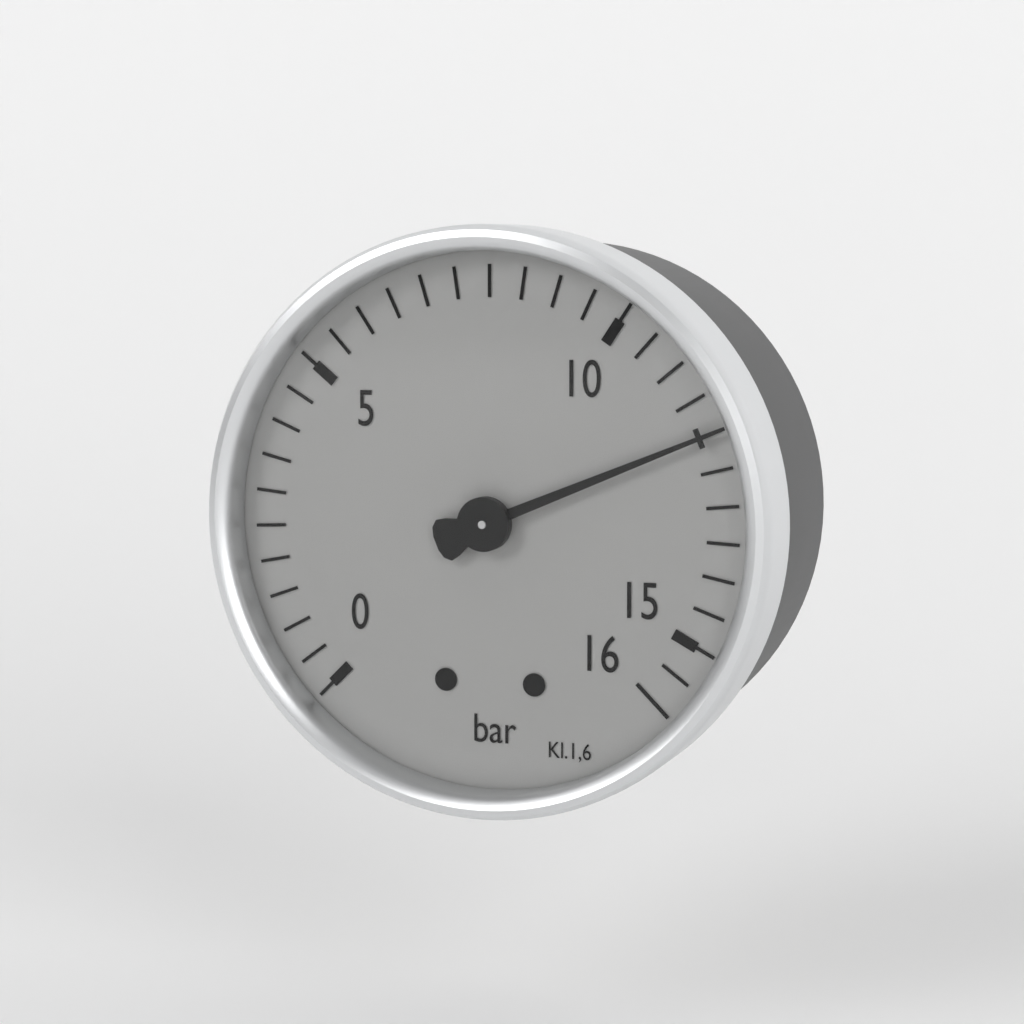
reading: 12.0 bar
